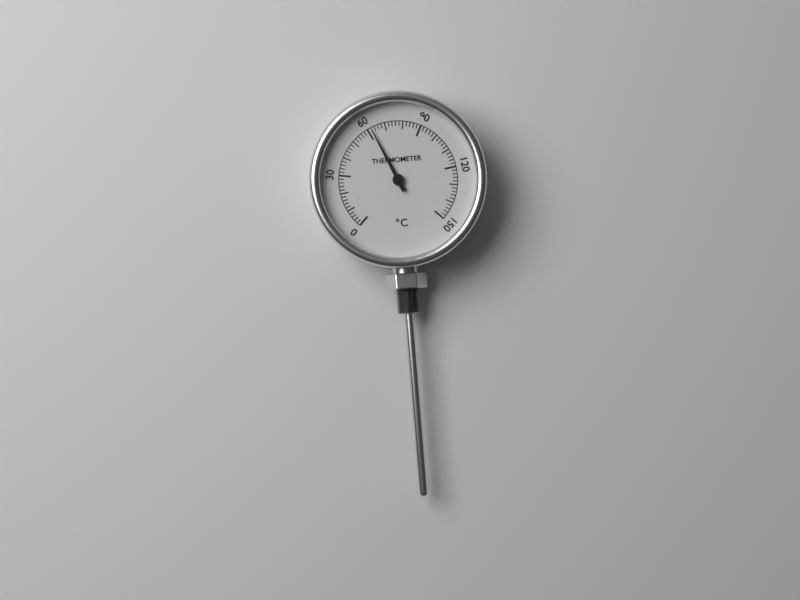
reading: 62 °C
